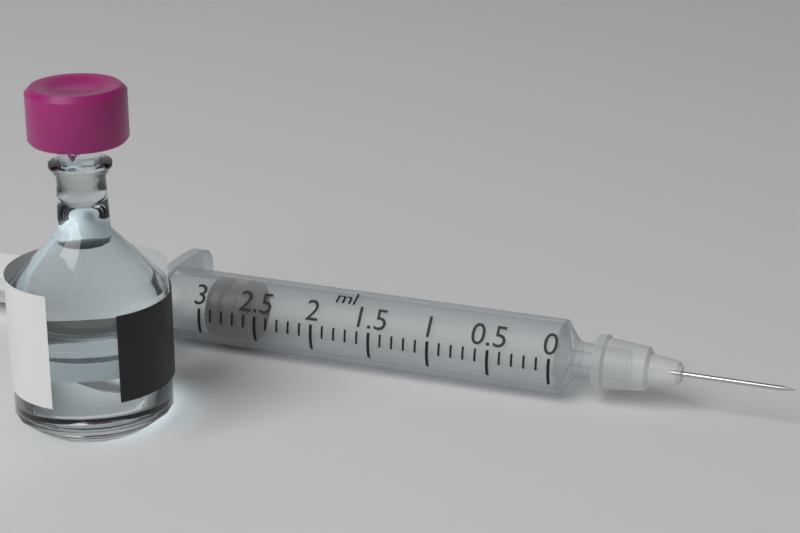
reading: 2.6 ml
